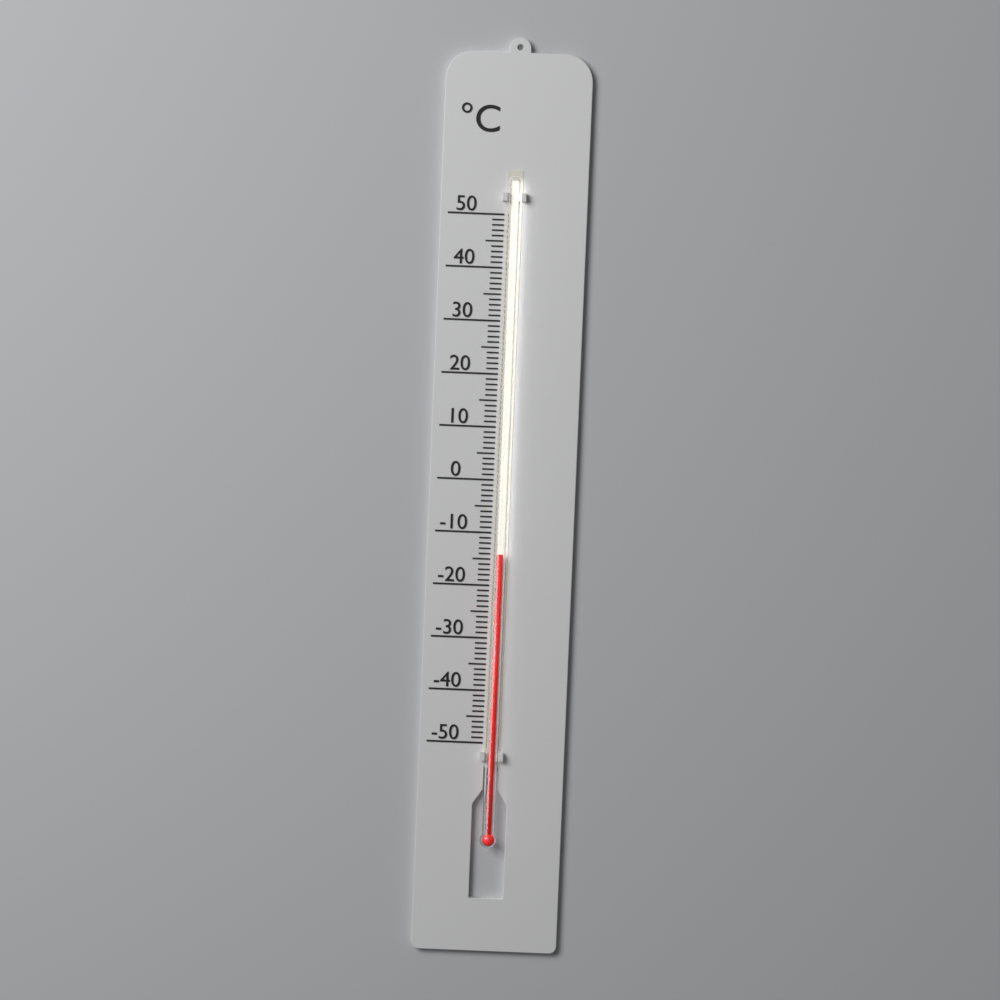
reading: -14 °C
